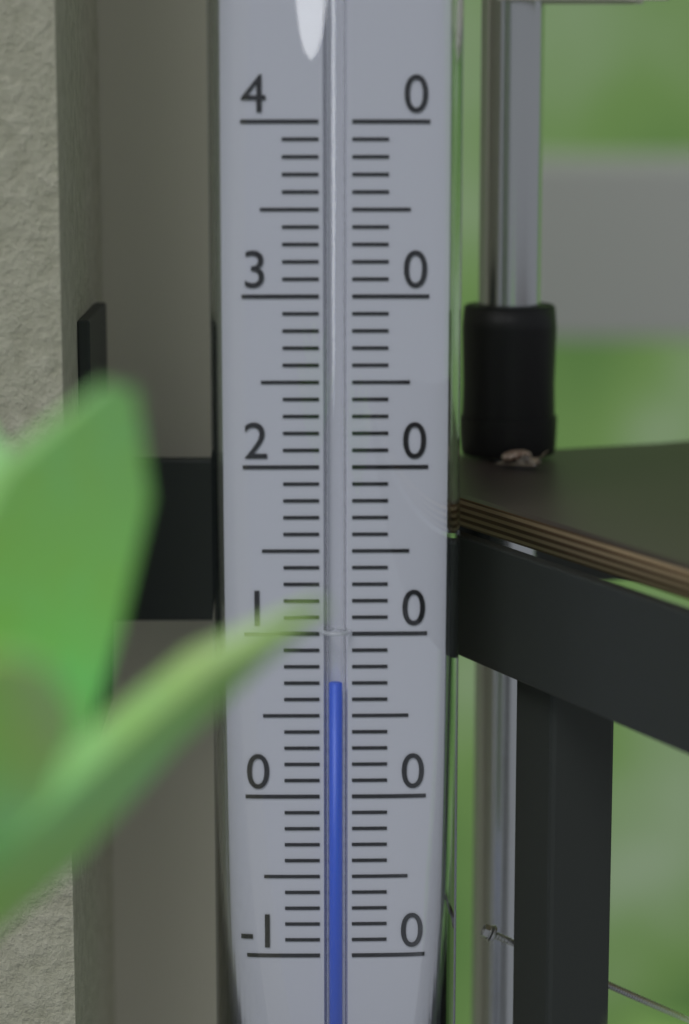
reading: 7 (no unit)
